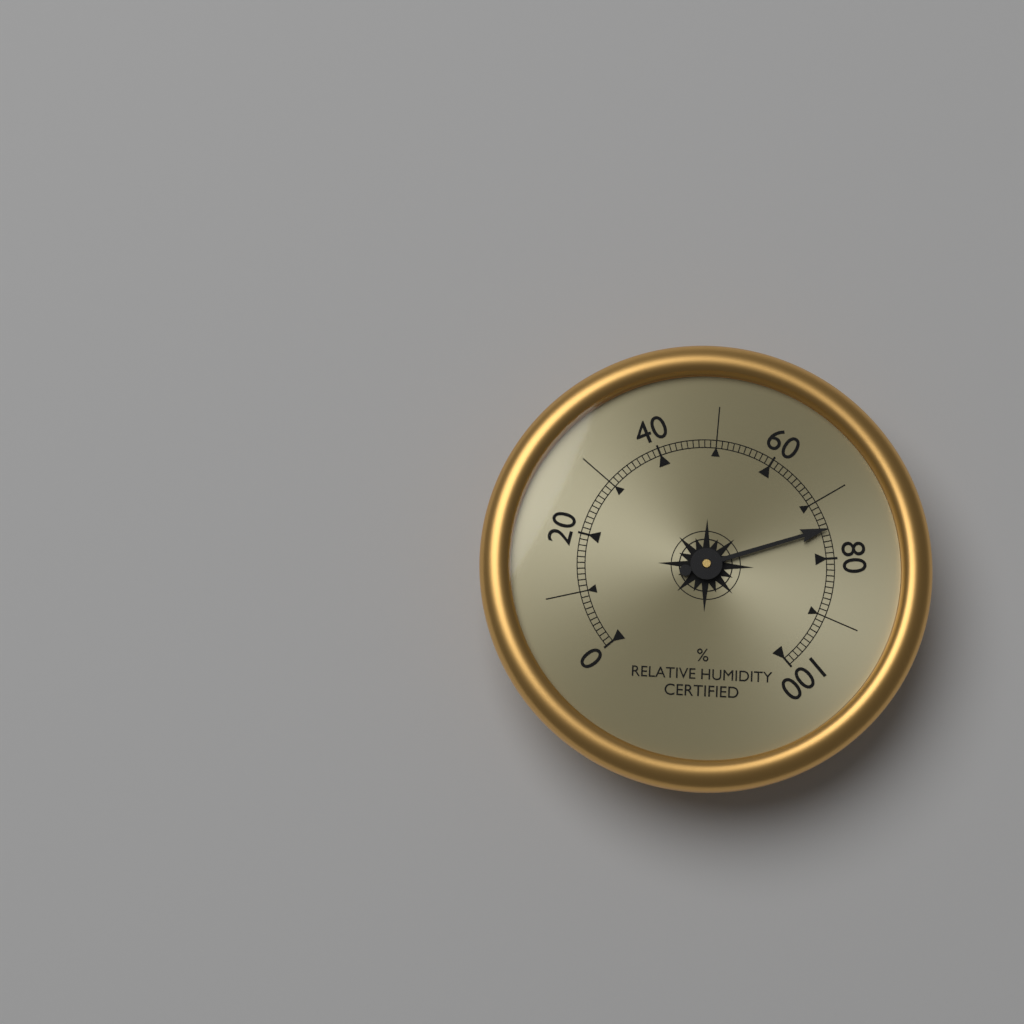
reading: 75 %
